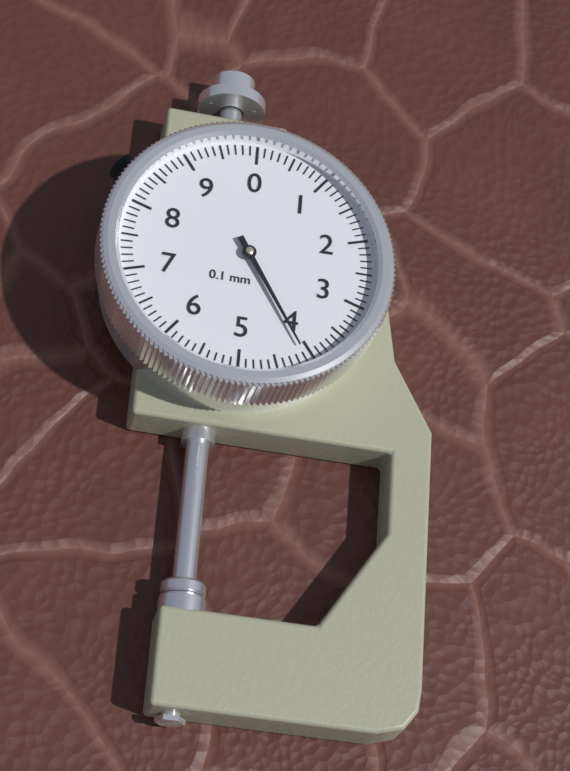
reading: 4.1 mm
